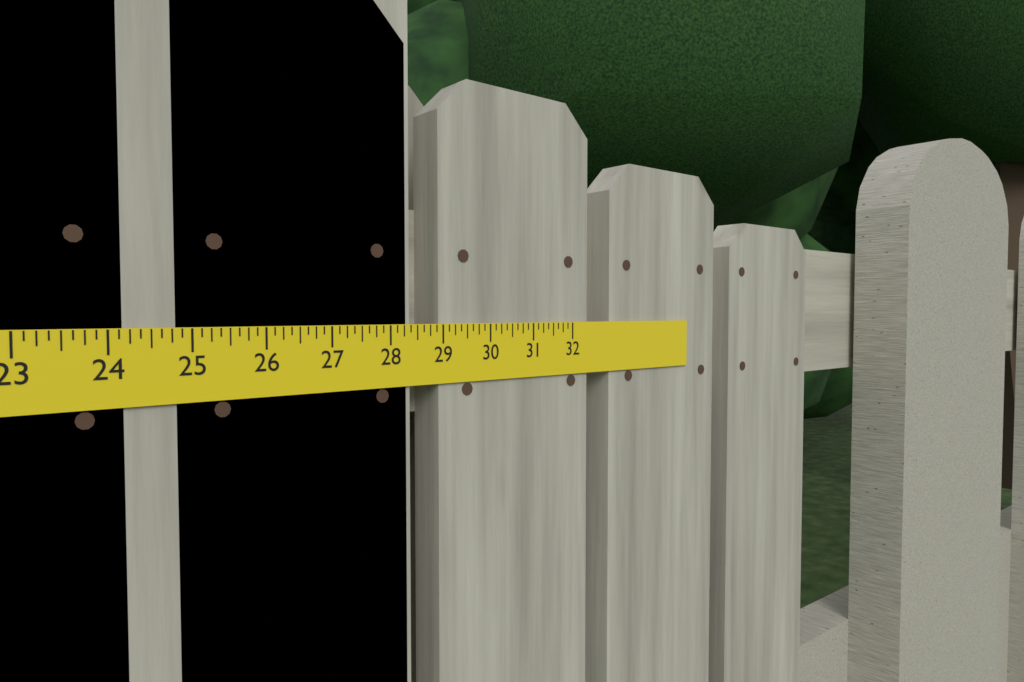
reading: 28.375 in
